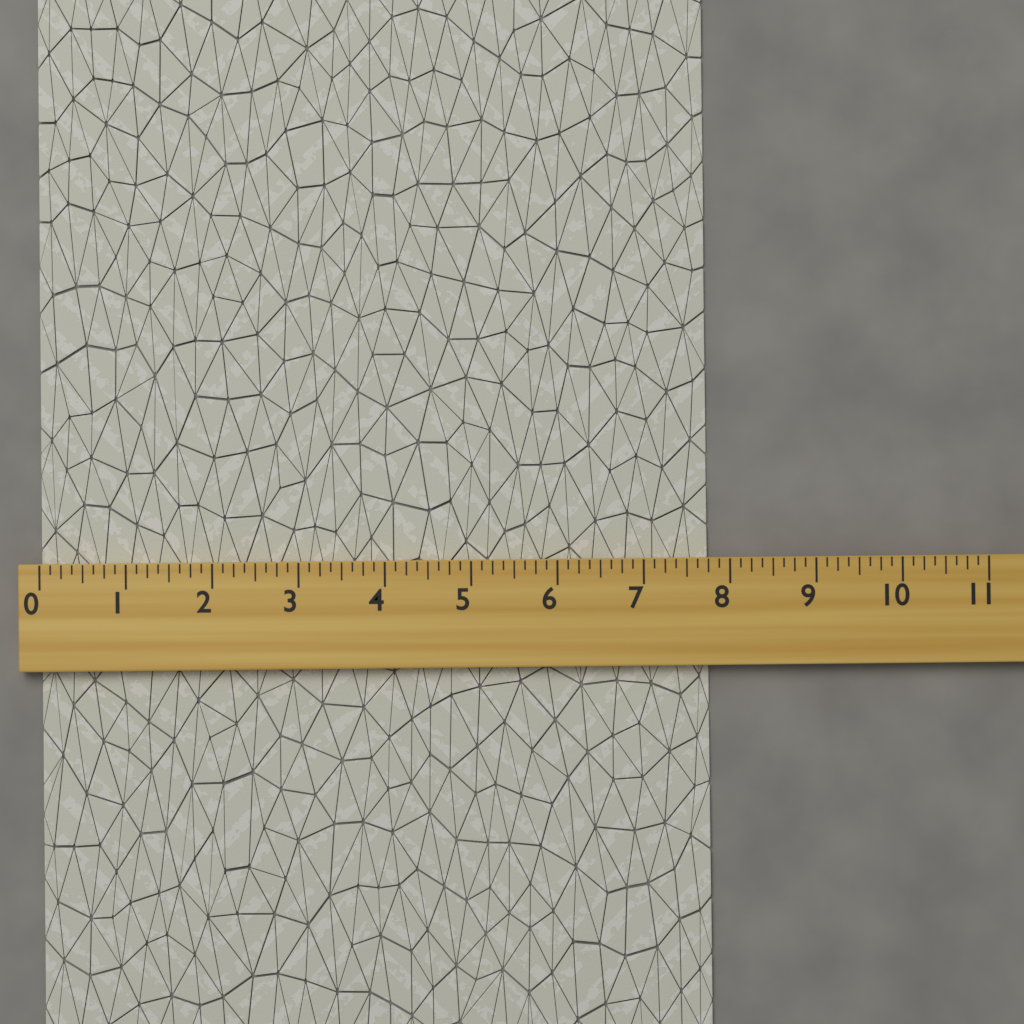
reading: 7.750 (no unit)
